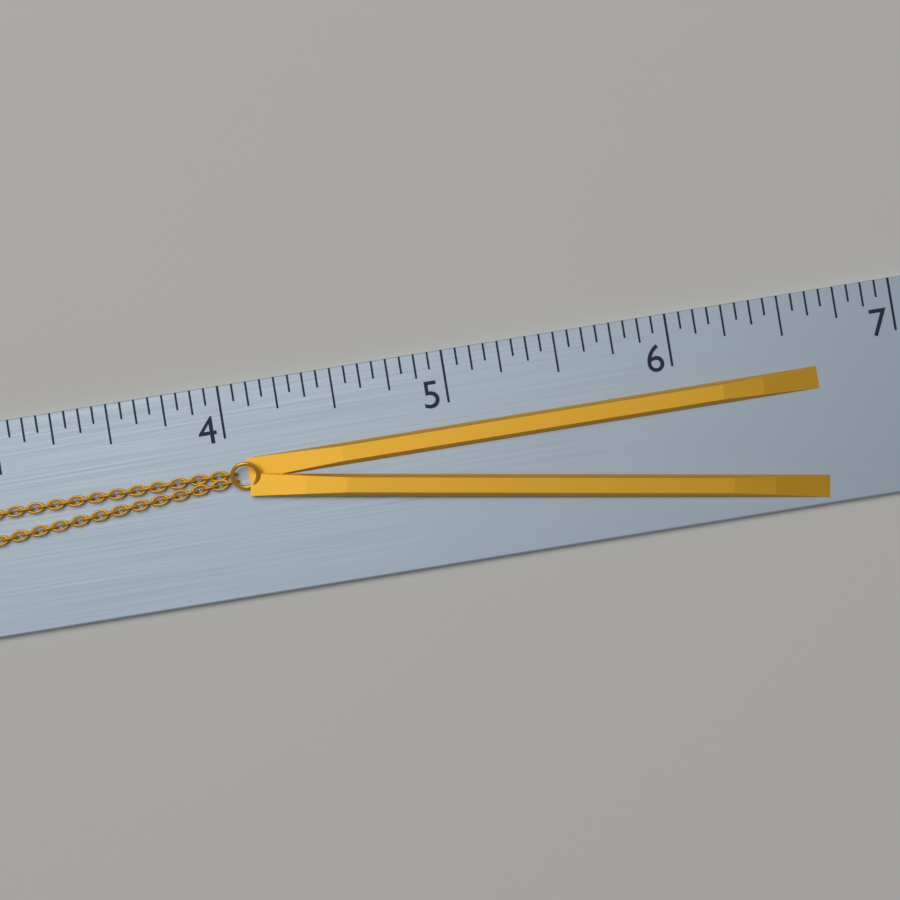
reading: 6.6250 (no unit)
